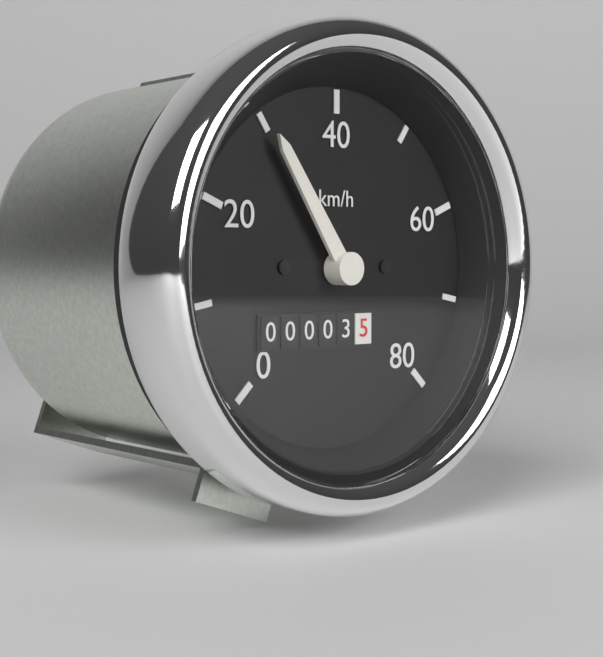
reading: 30 km/h
